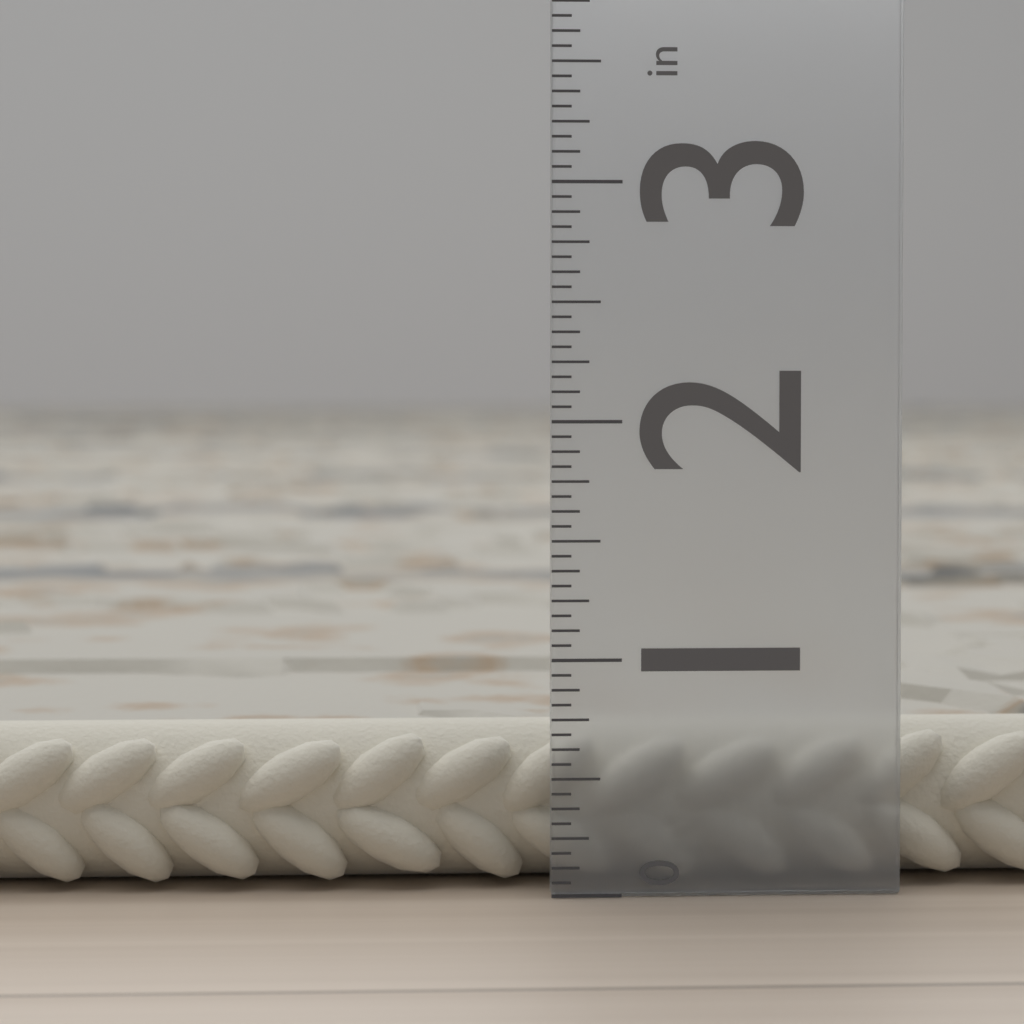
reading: 0.6875 in
